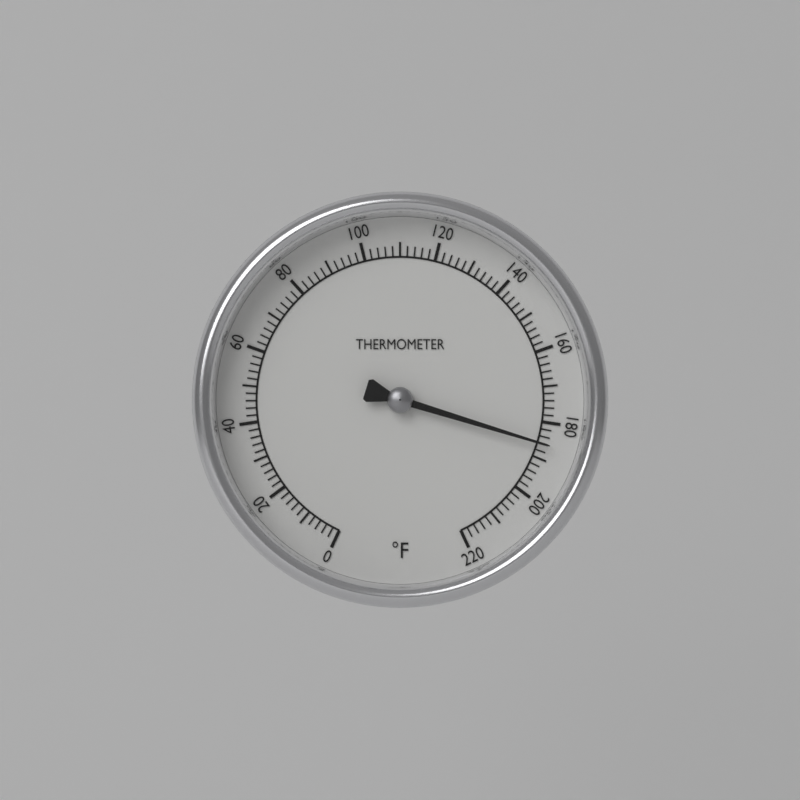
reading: 186 °F
